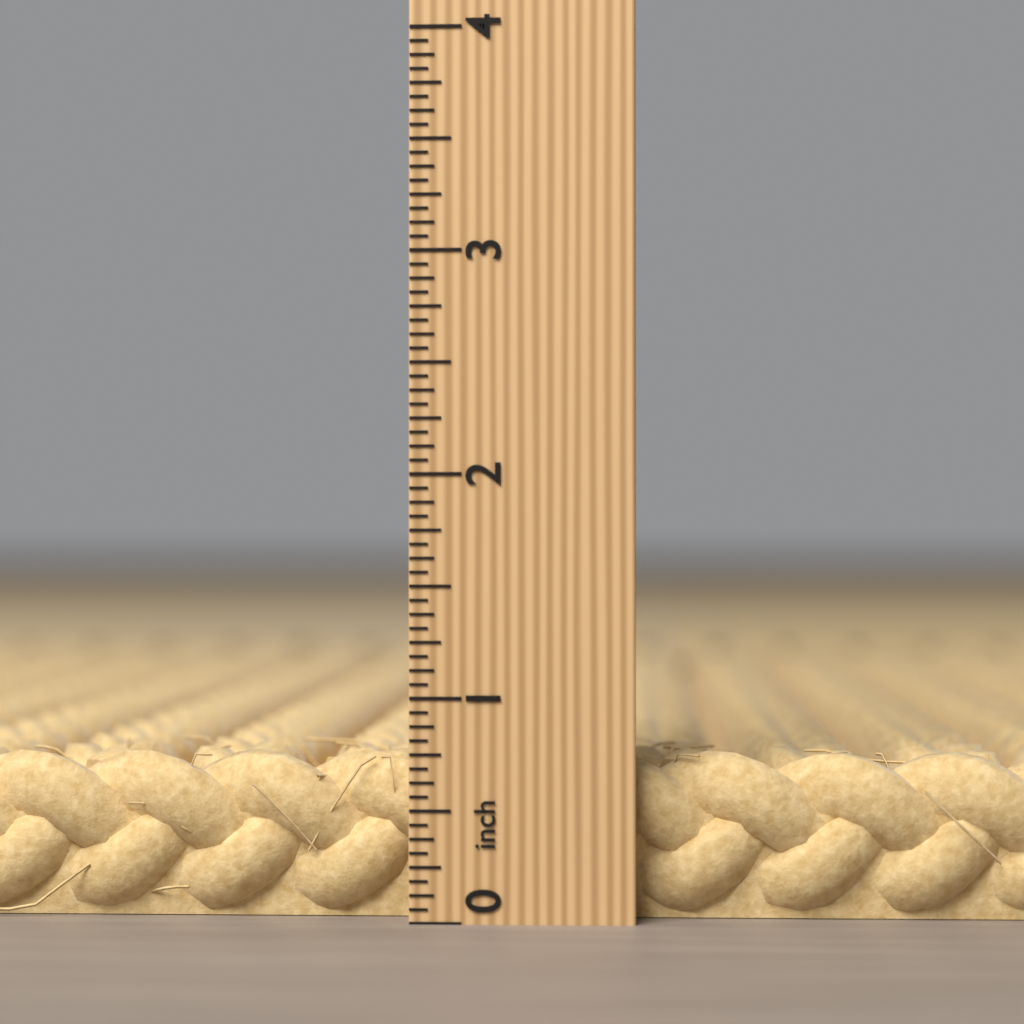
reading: 0.7500 inch
